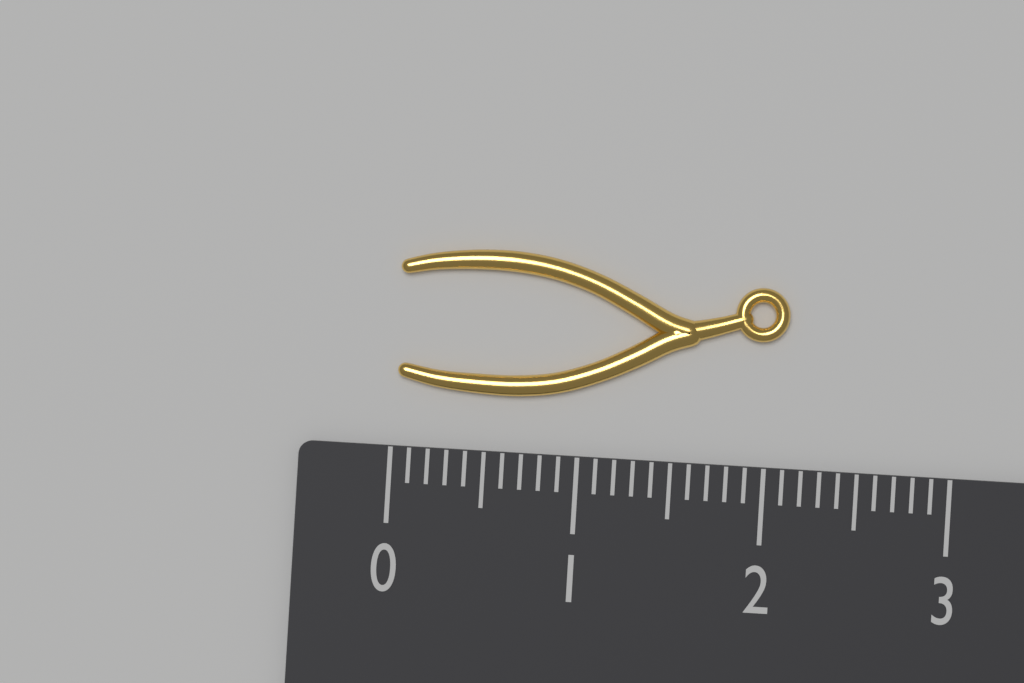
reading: 2.1 (no unit)
